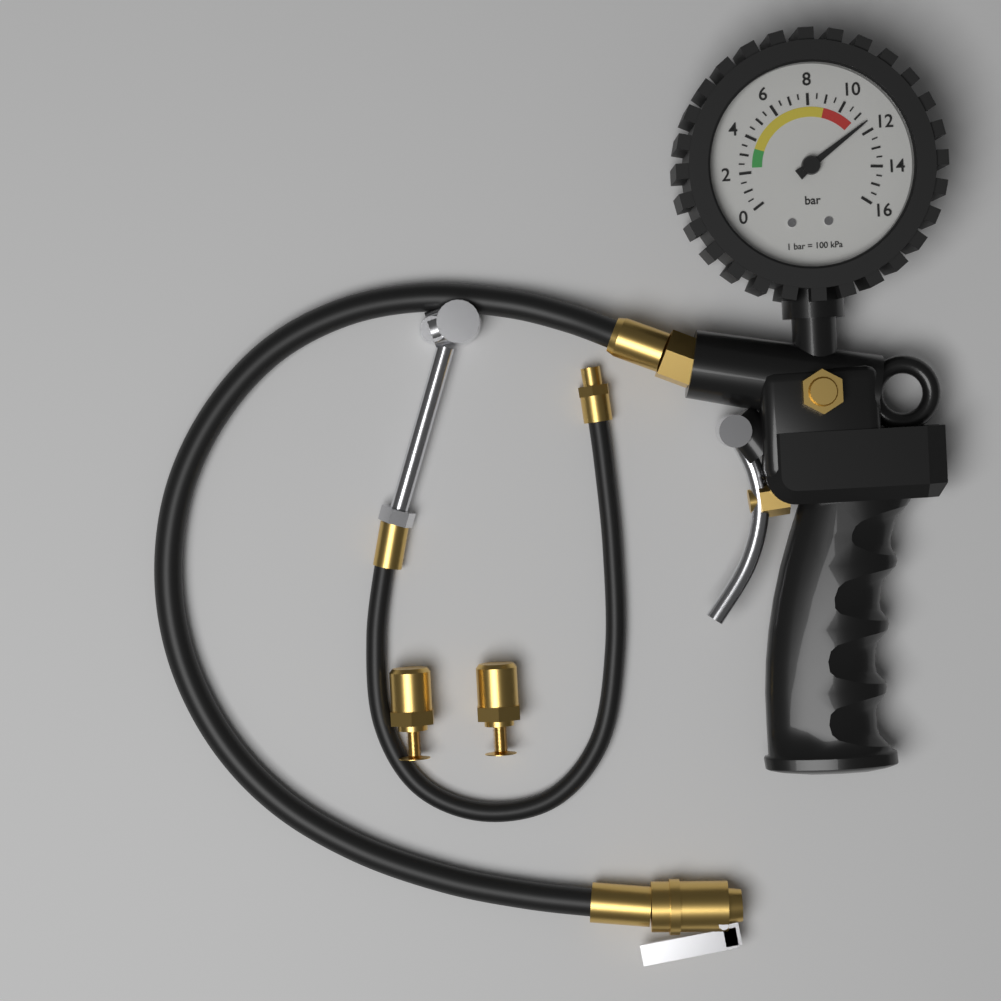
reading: 11.5 bar
